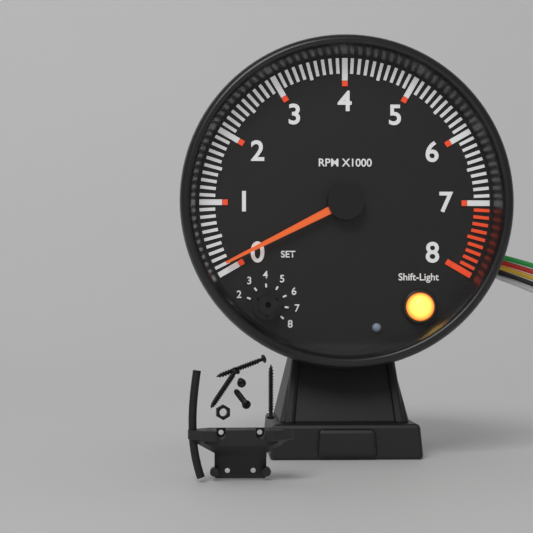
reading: 100 RPM
